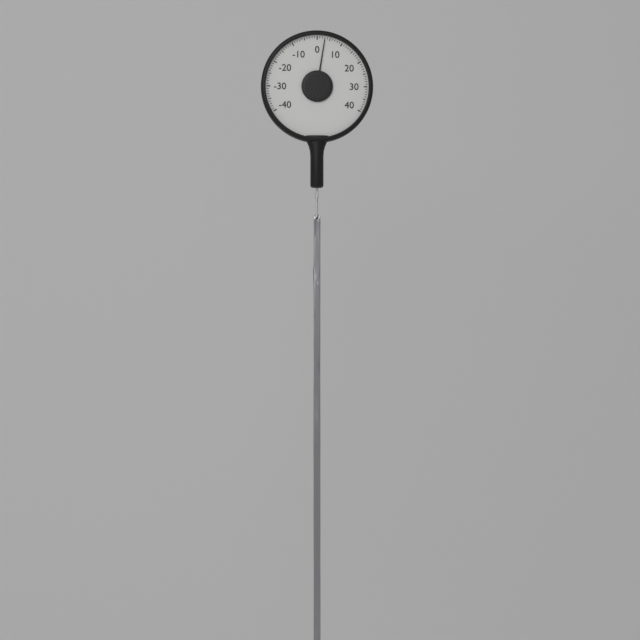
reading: 3 (no unit)
